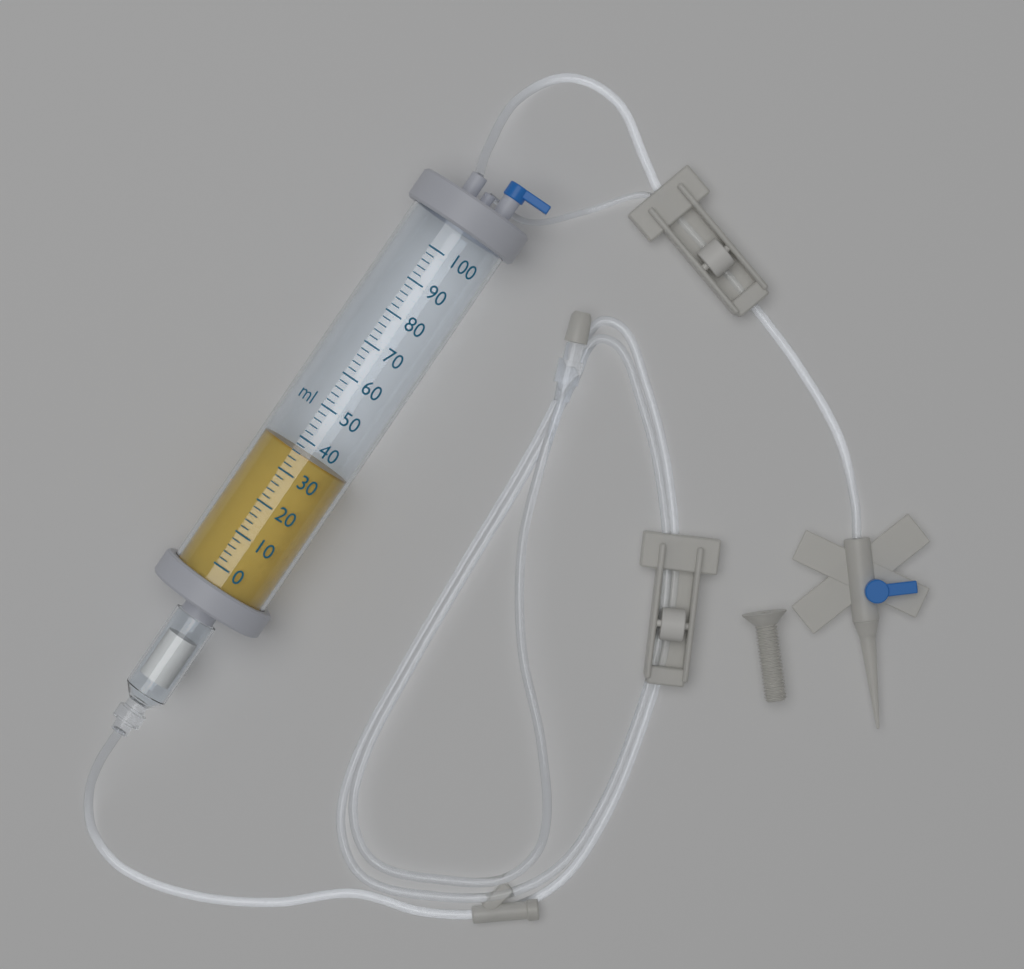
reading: 36 ml
